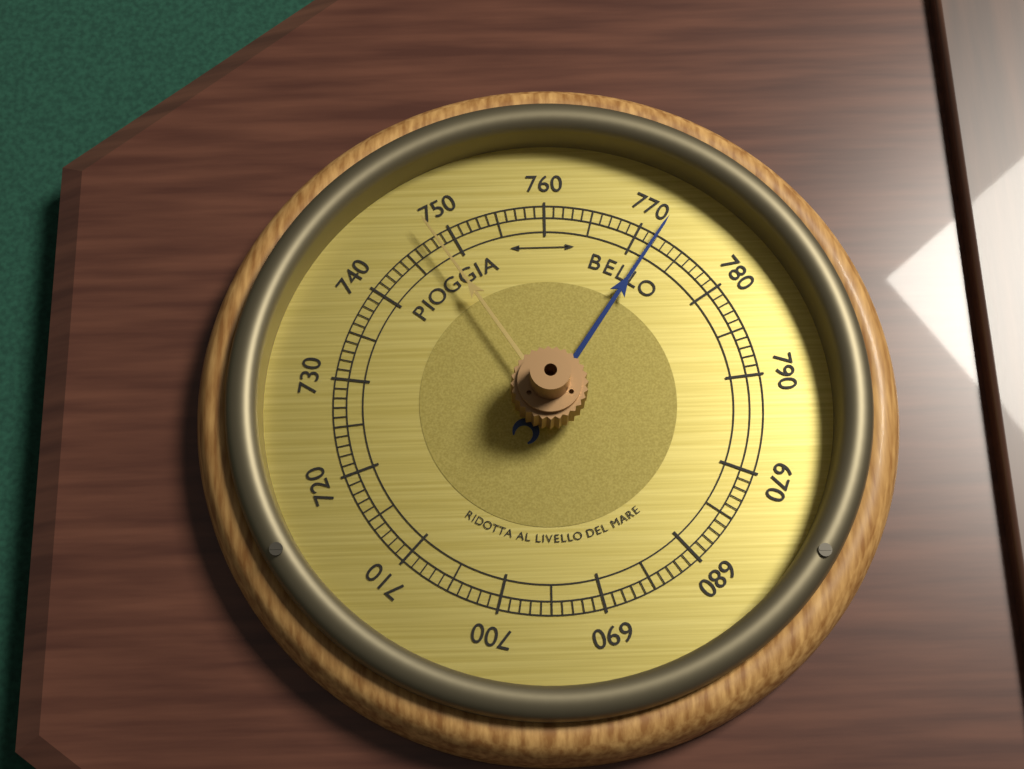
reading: 772 (no unit)
